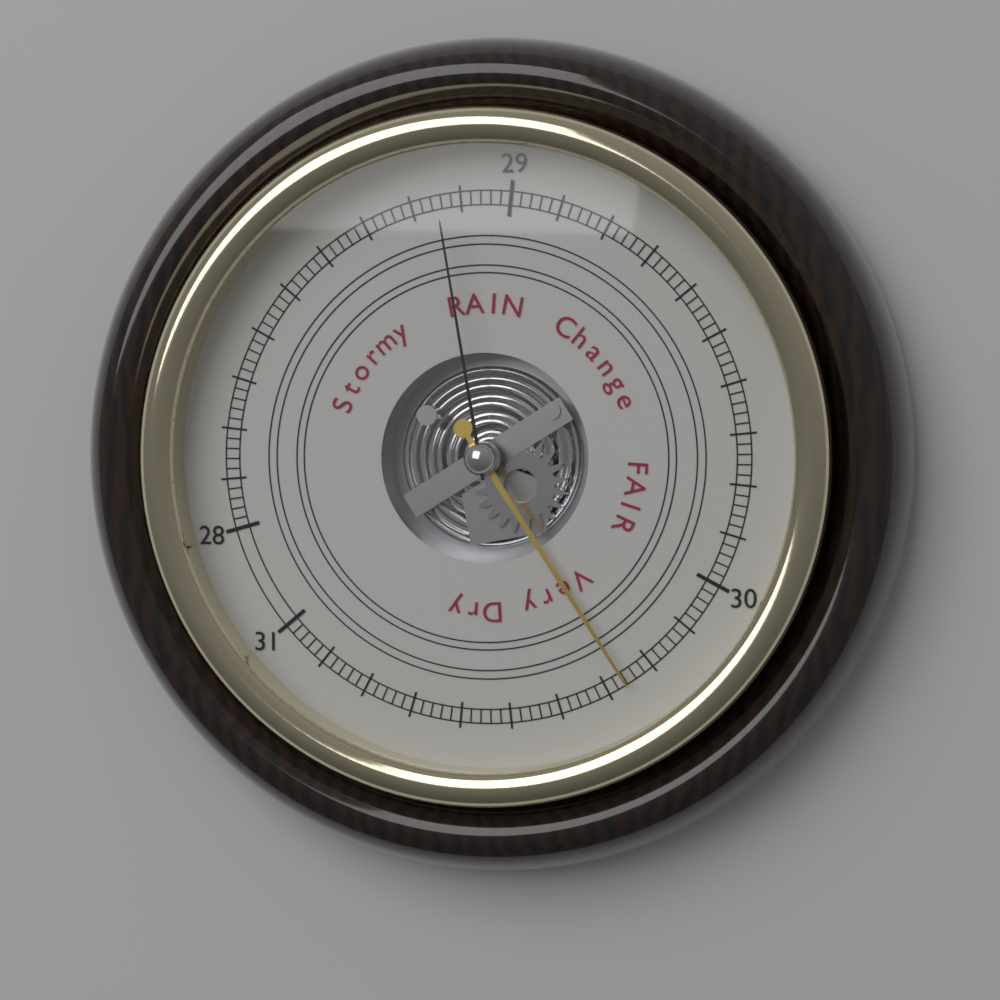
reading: 30.26 (no unit)
